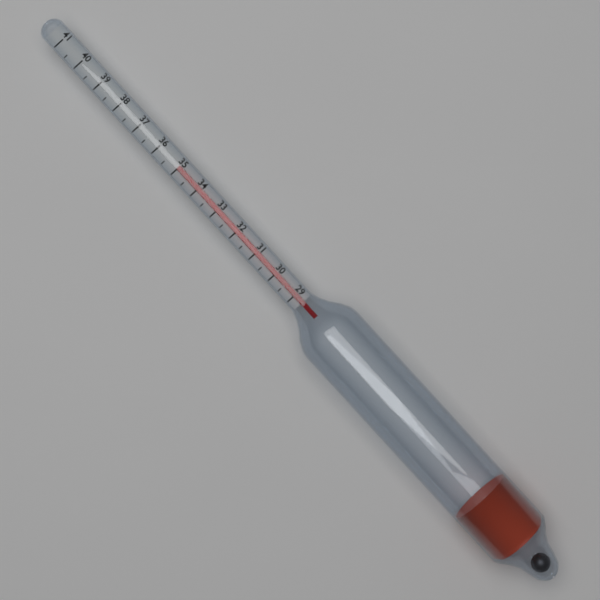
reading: 35.0 (no unit)
